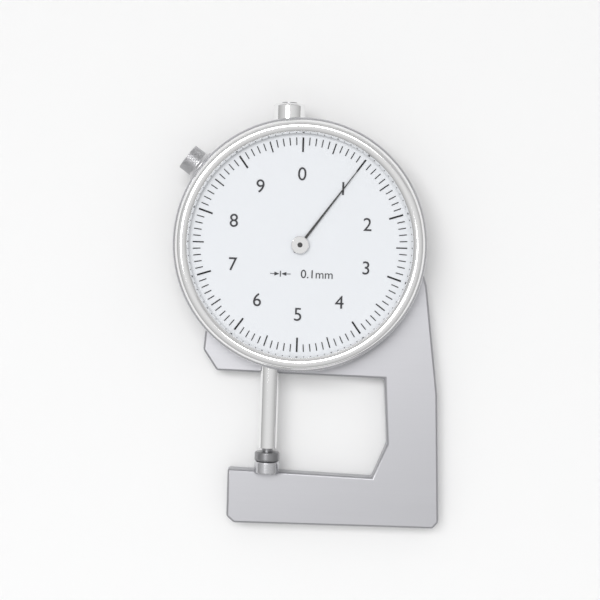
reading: 1.0 mm
